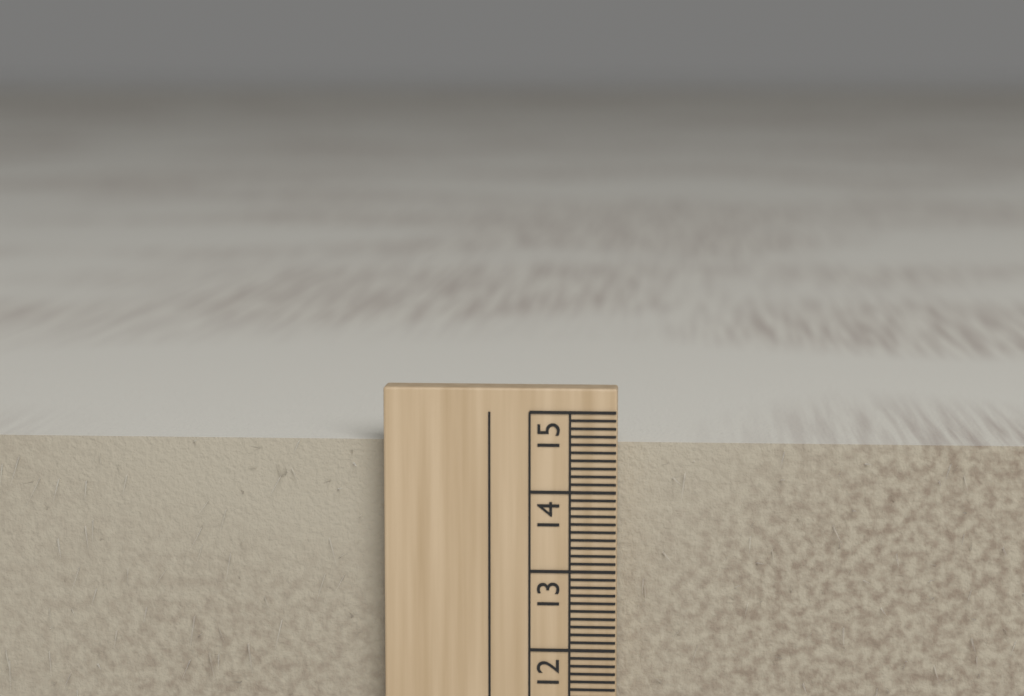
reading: 14.6 cm
